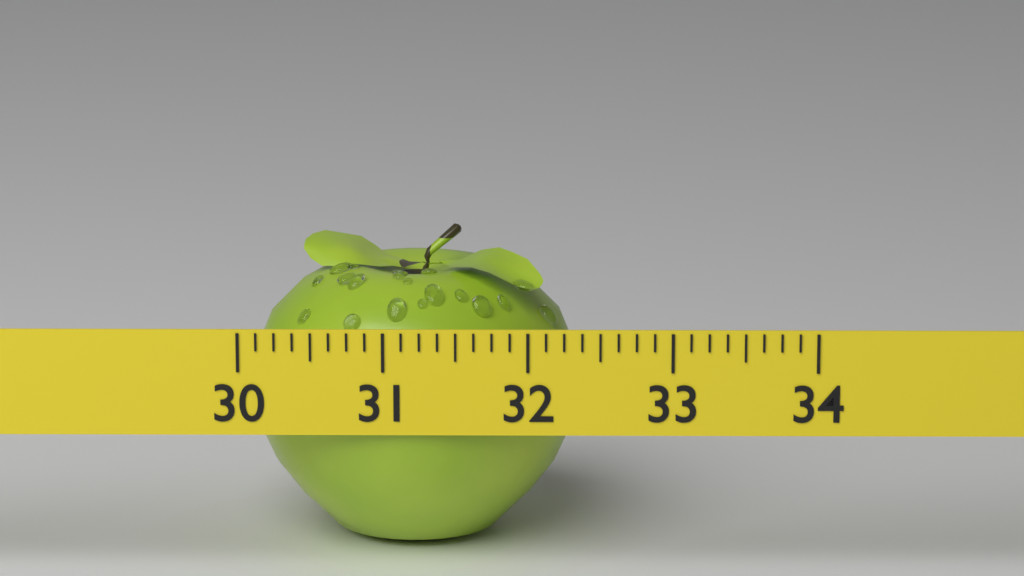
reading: 32.375 (no unit)
